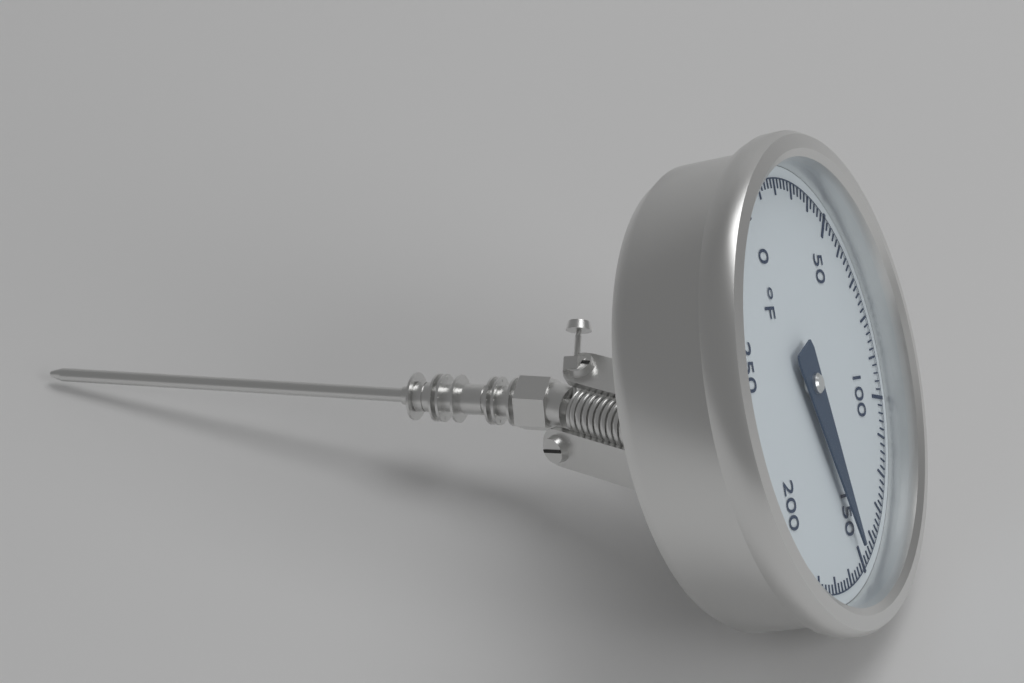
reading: 150 °F
